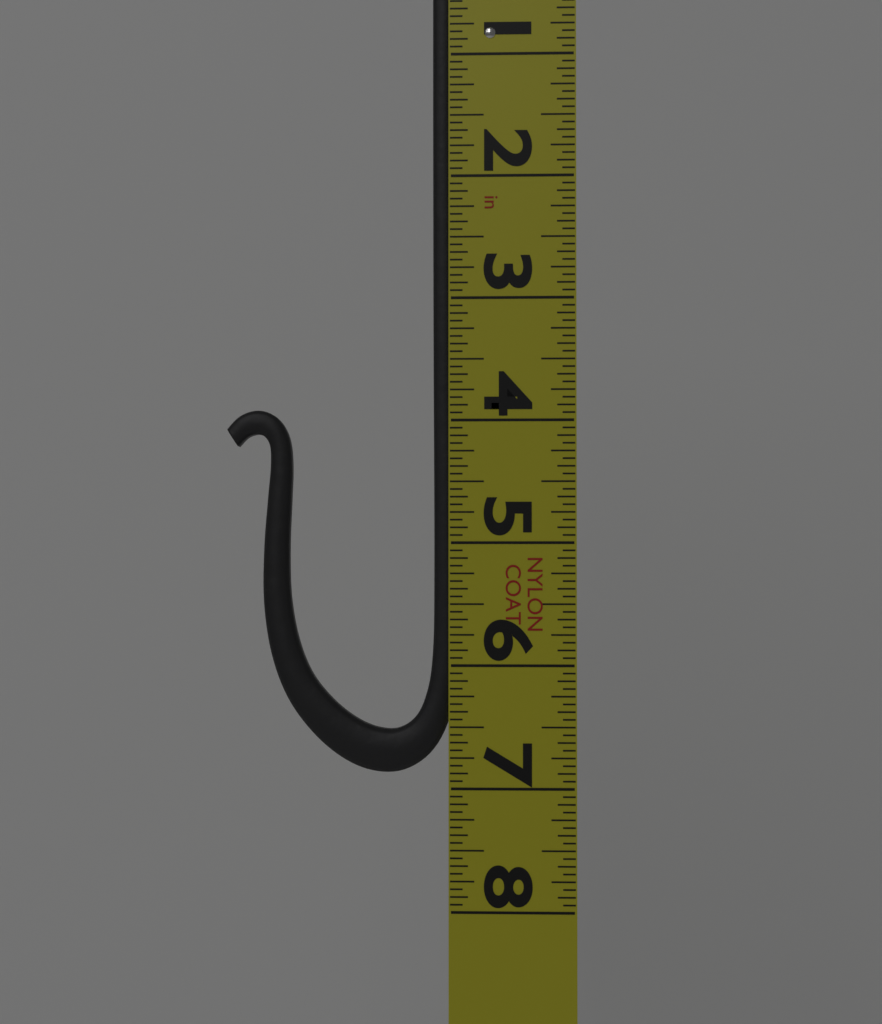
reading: 6.8750 in
